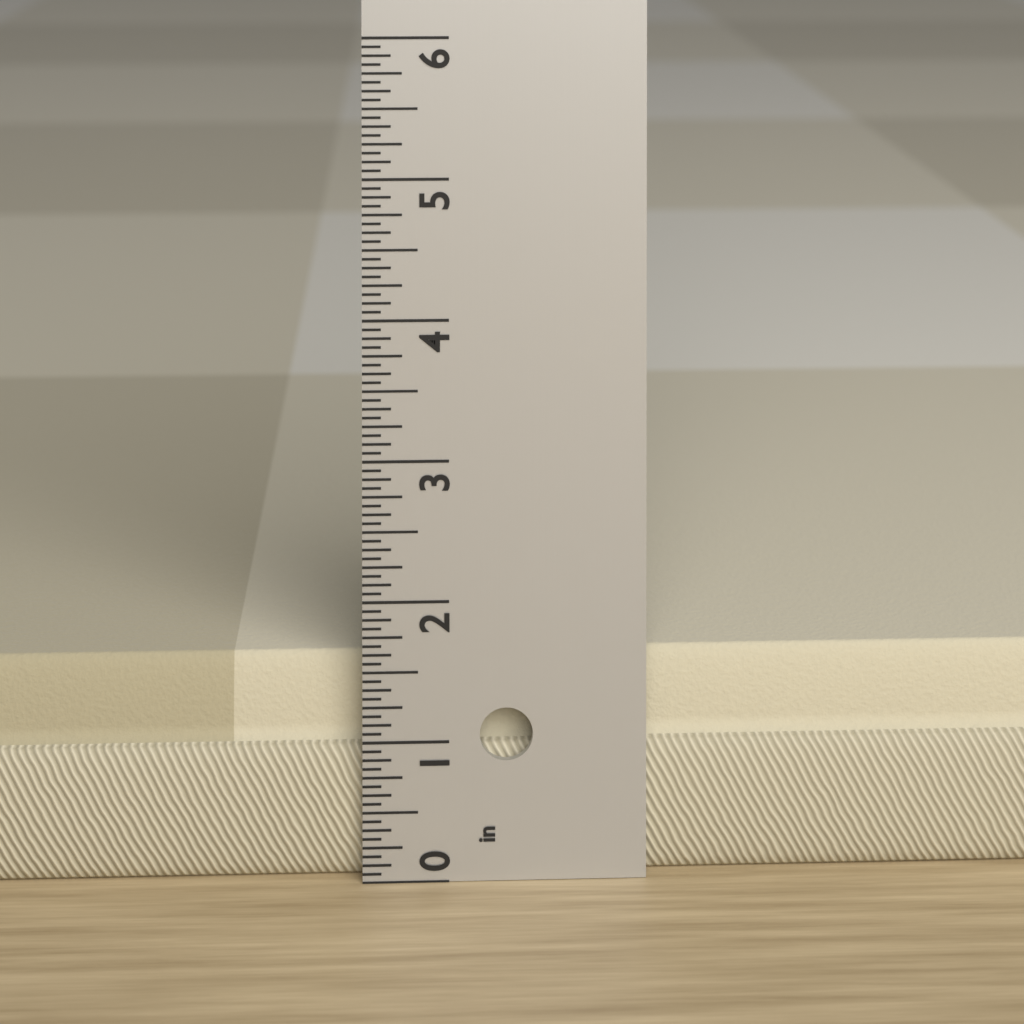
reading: 1.5625 in
